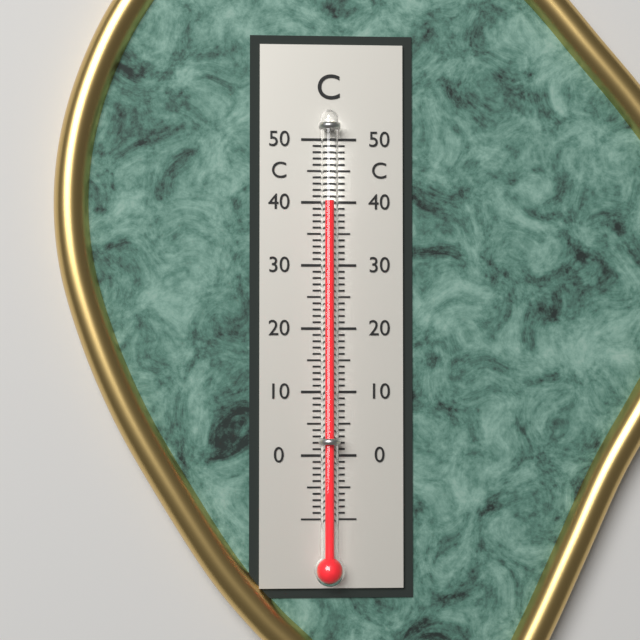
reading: 40 °C
